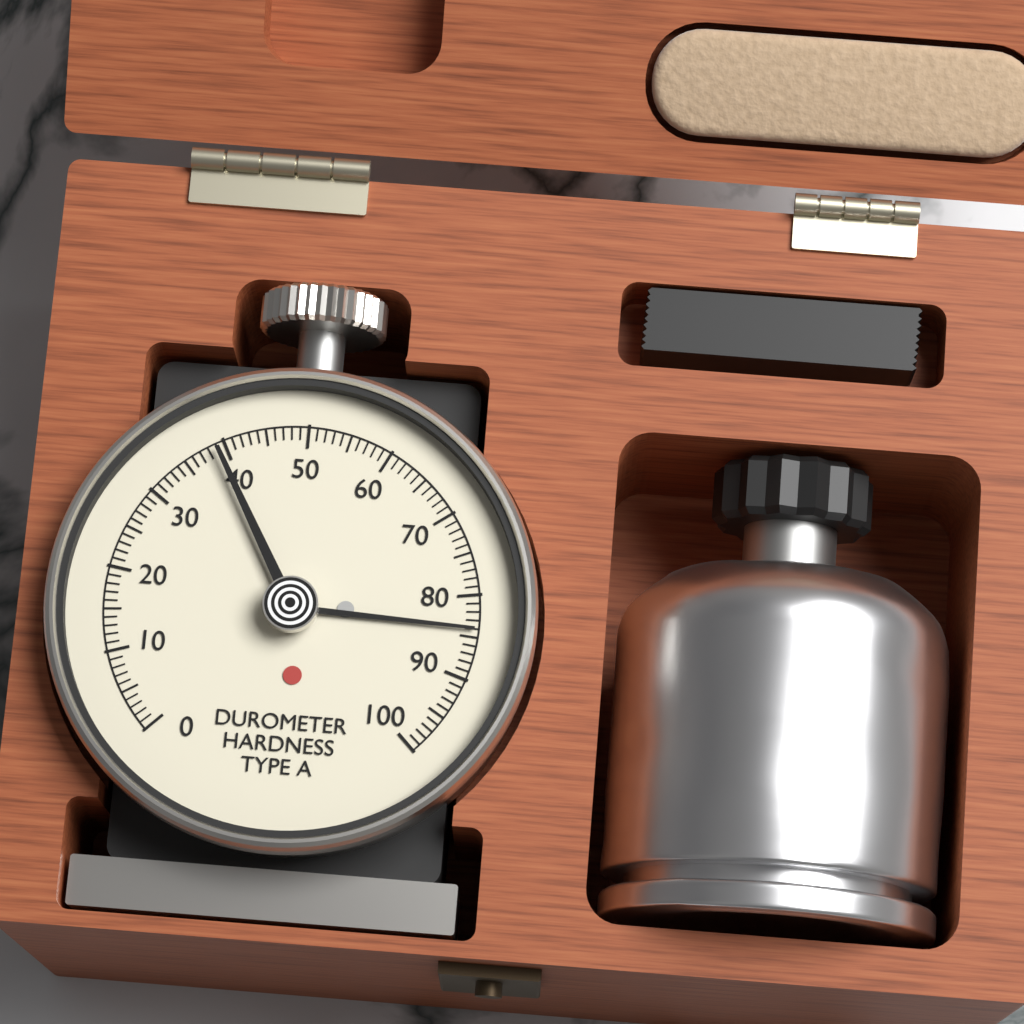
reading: 84 Shore A
